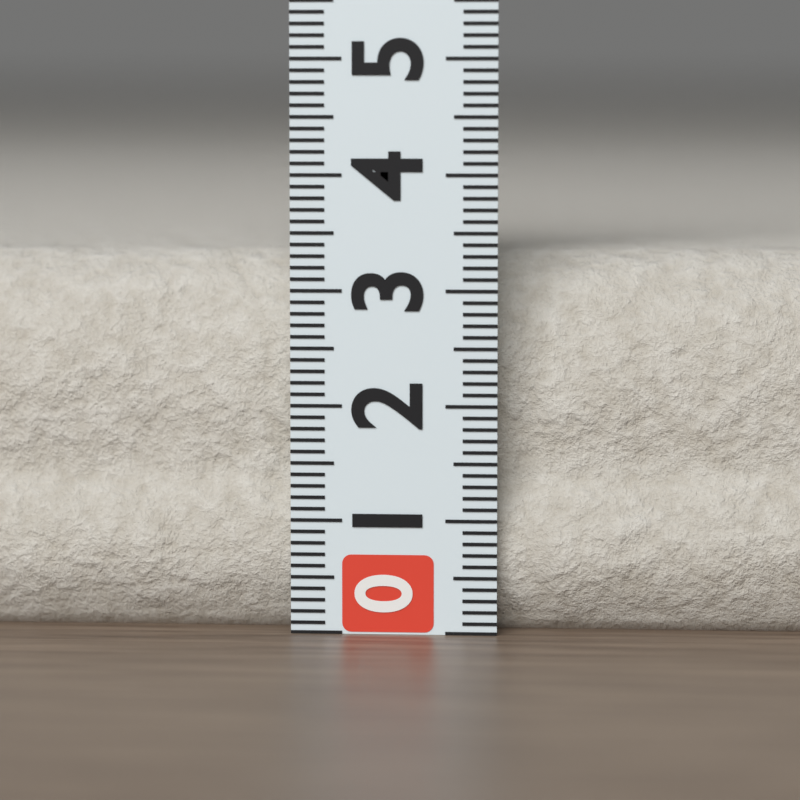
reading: 3.3 (no unit)
